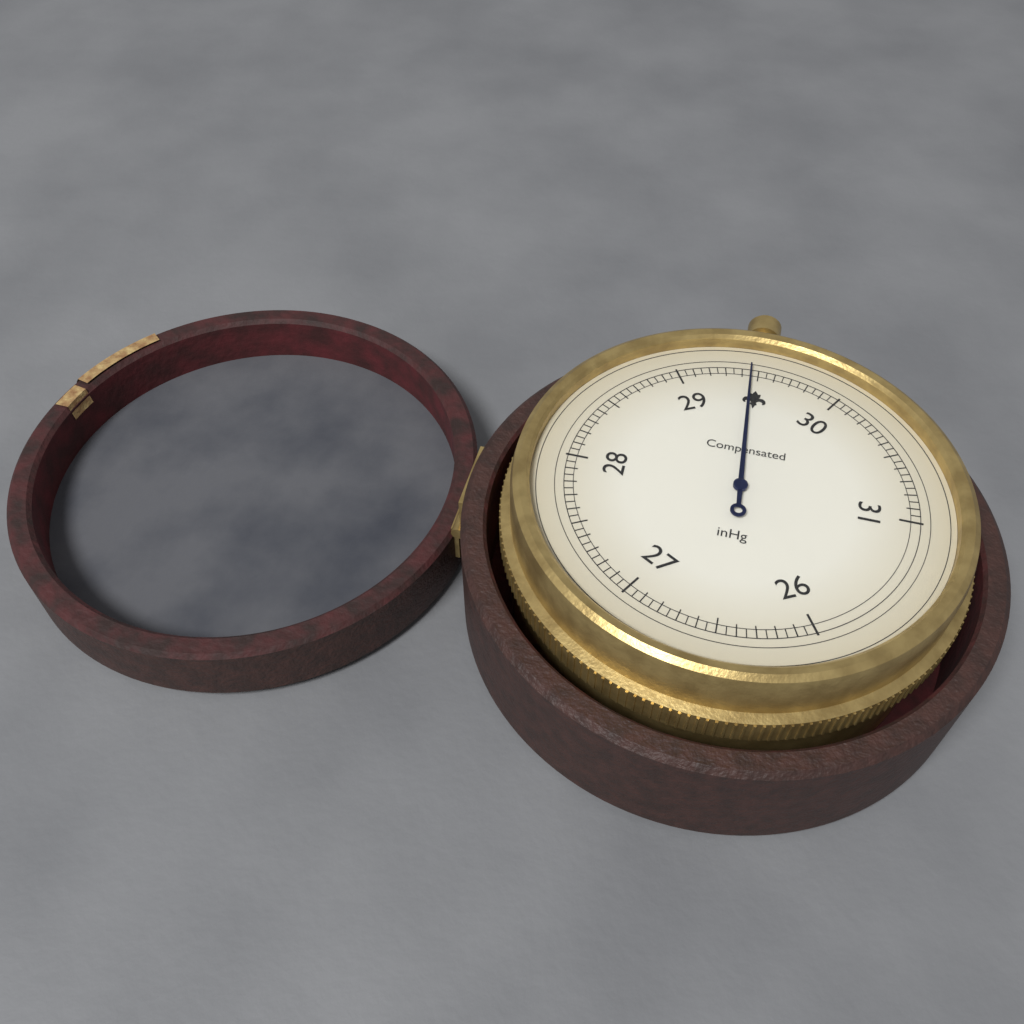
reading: 29.45 inHg
